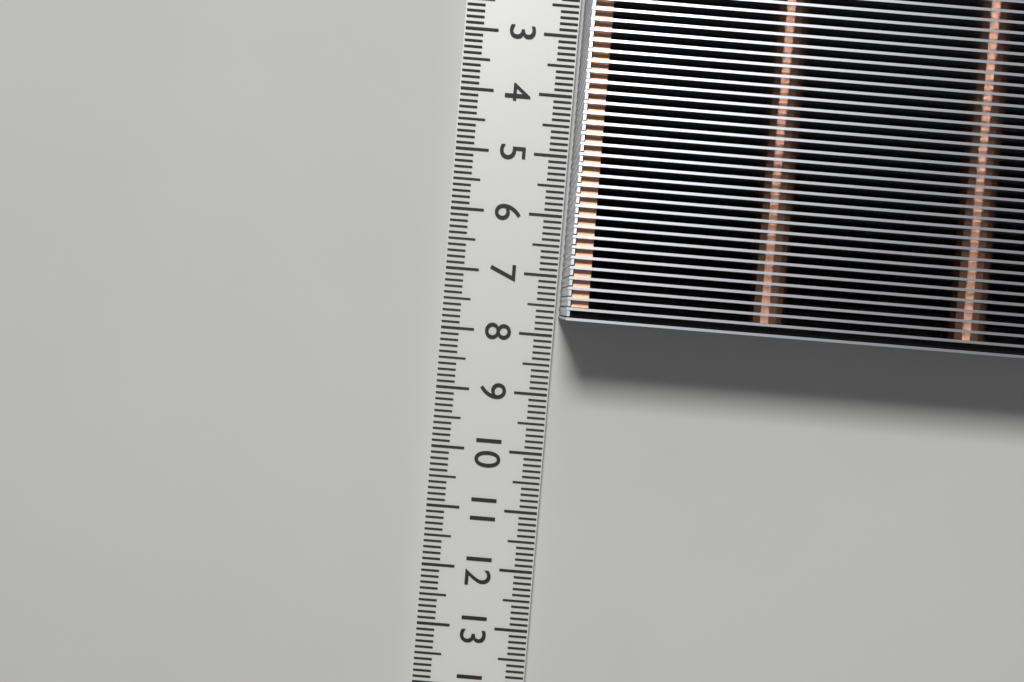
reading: 7.7 cm
